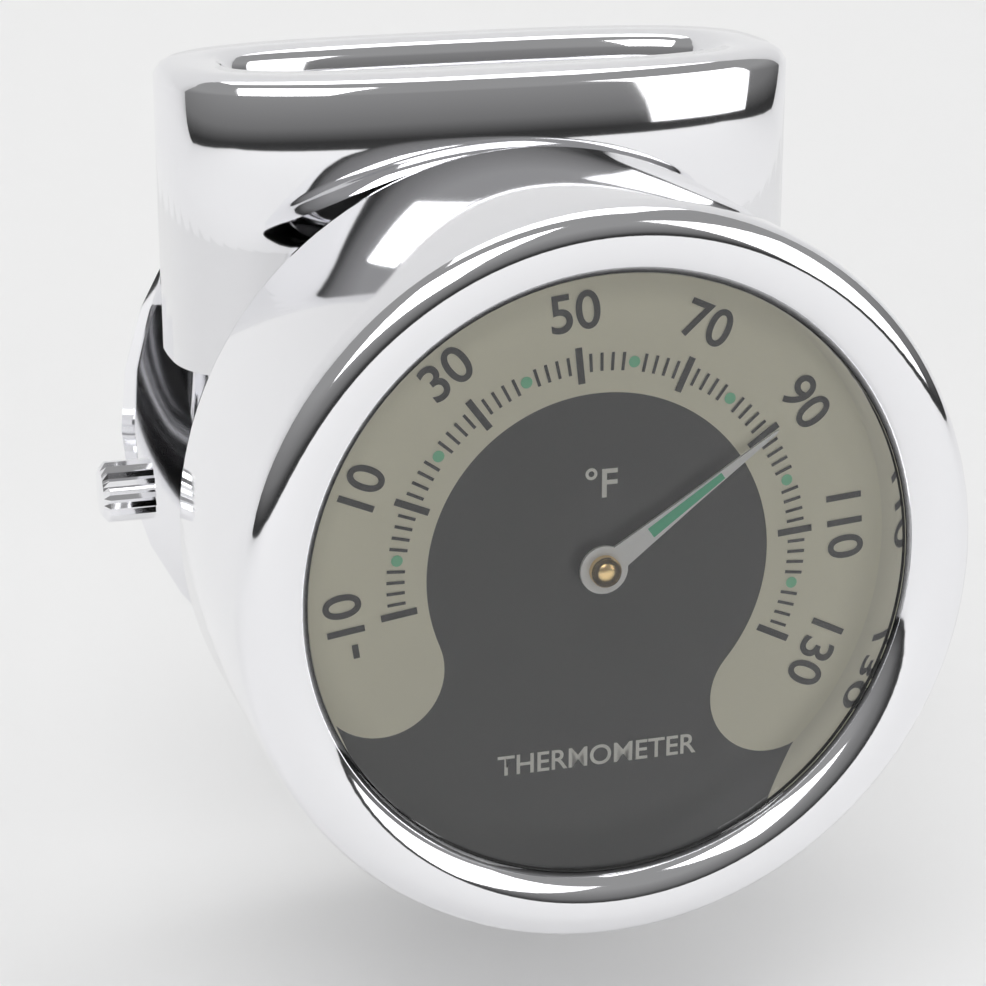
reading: 90 °F
